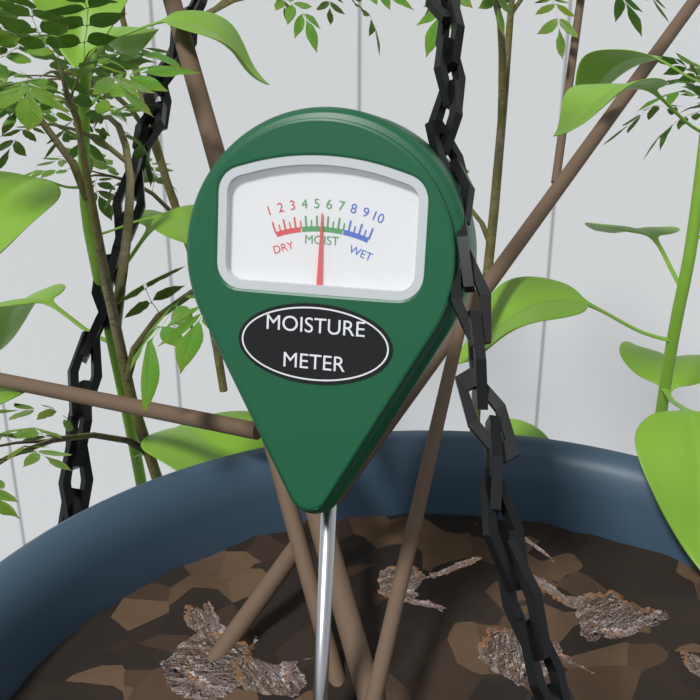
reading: 5.5 (no unit)
